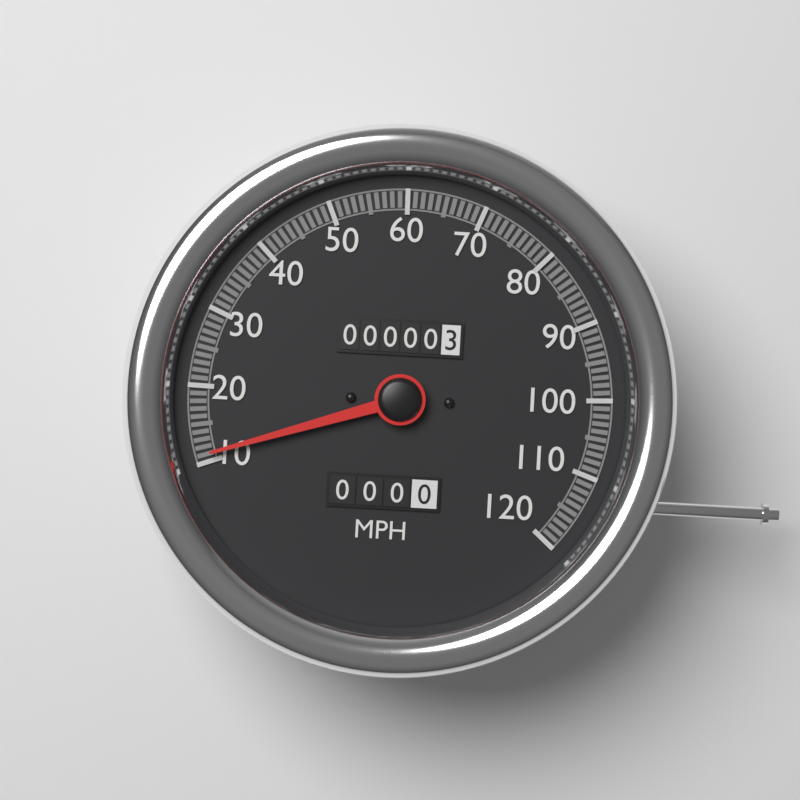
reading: 11 MPH
